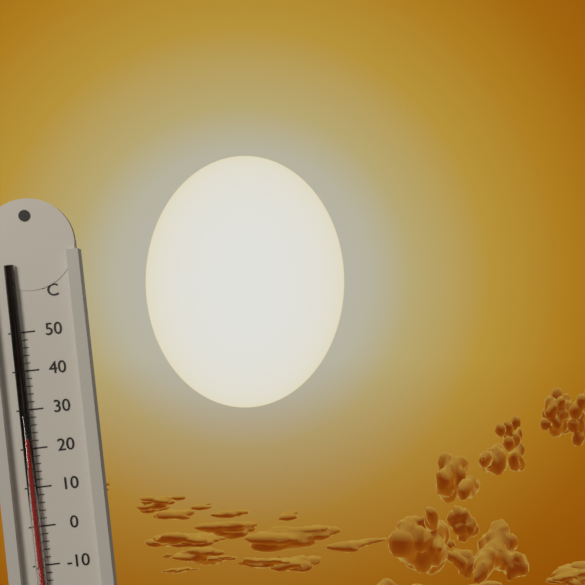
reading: 22 °C
